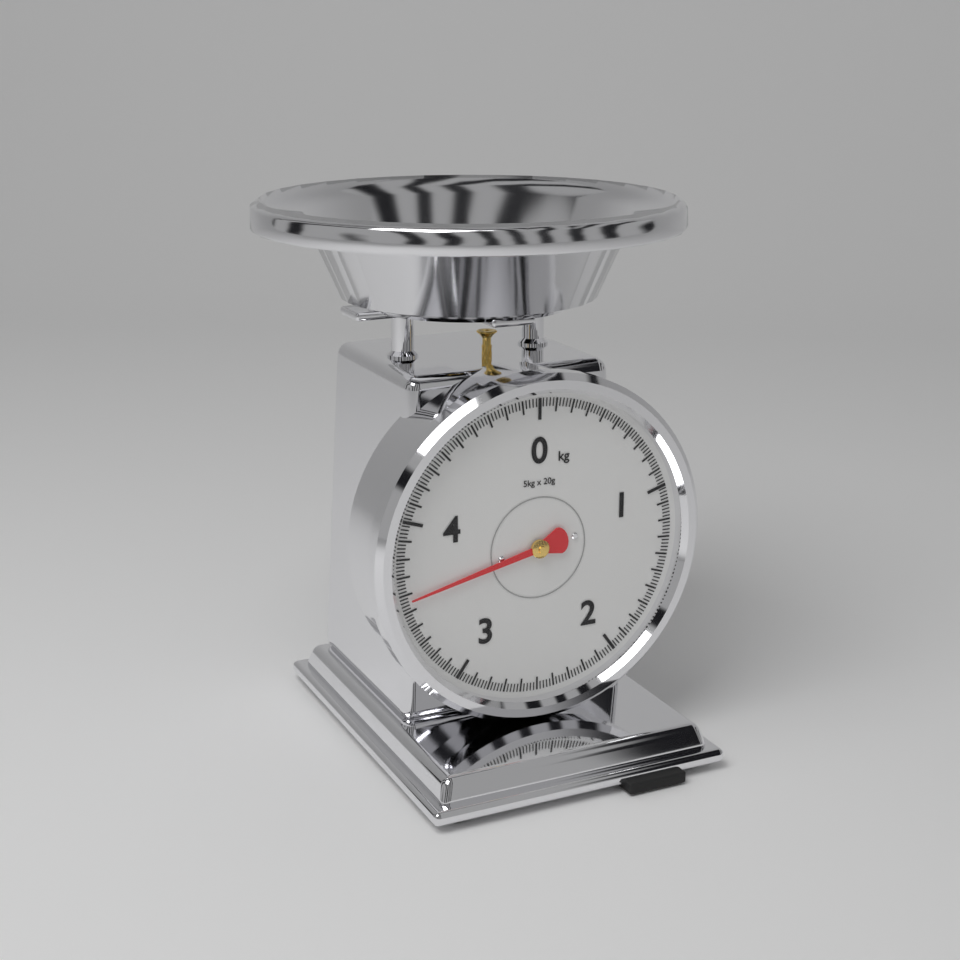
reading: 3.56 kg
